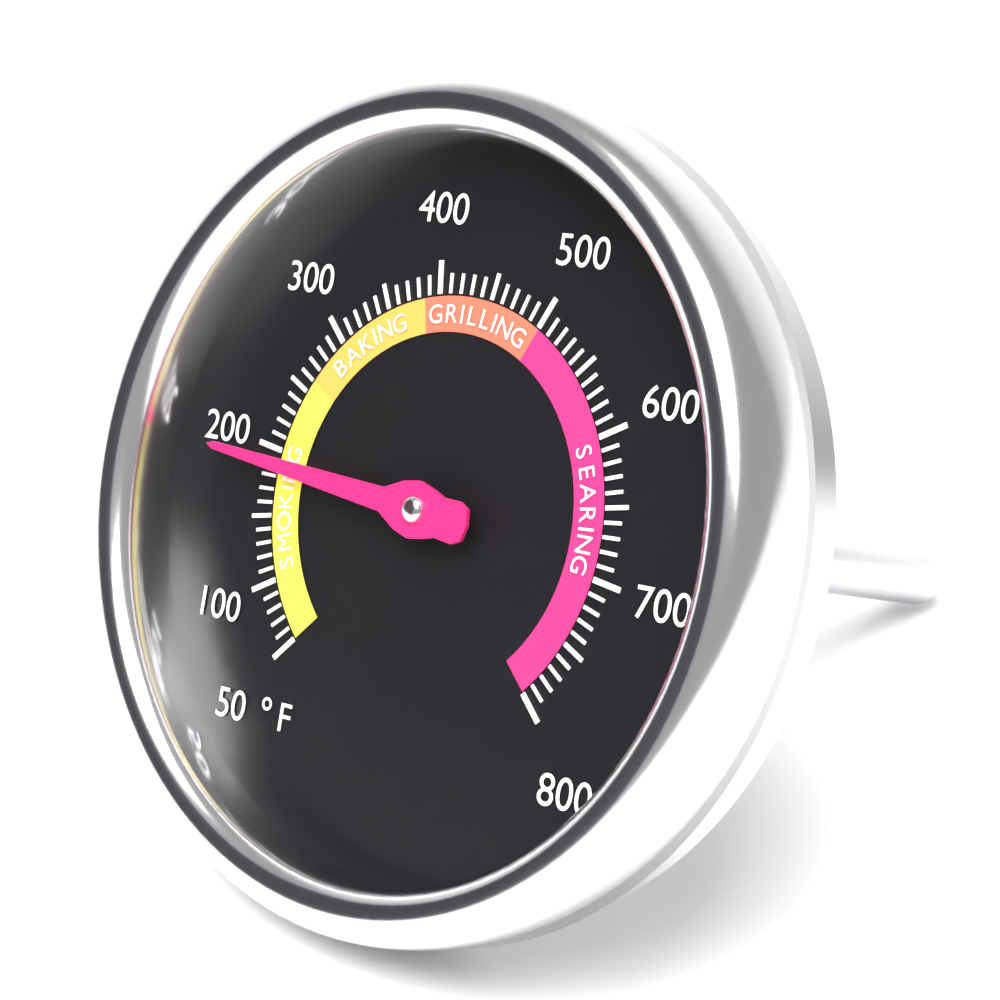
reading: 190 °F
